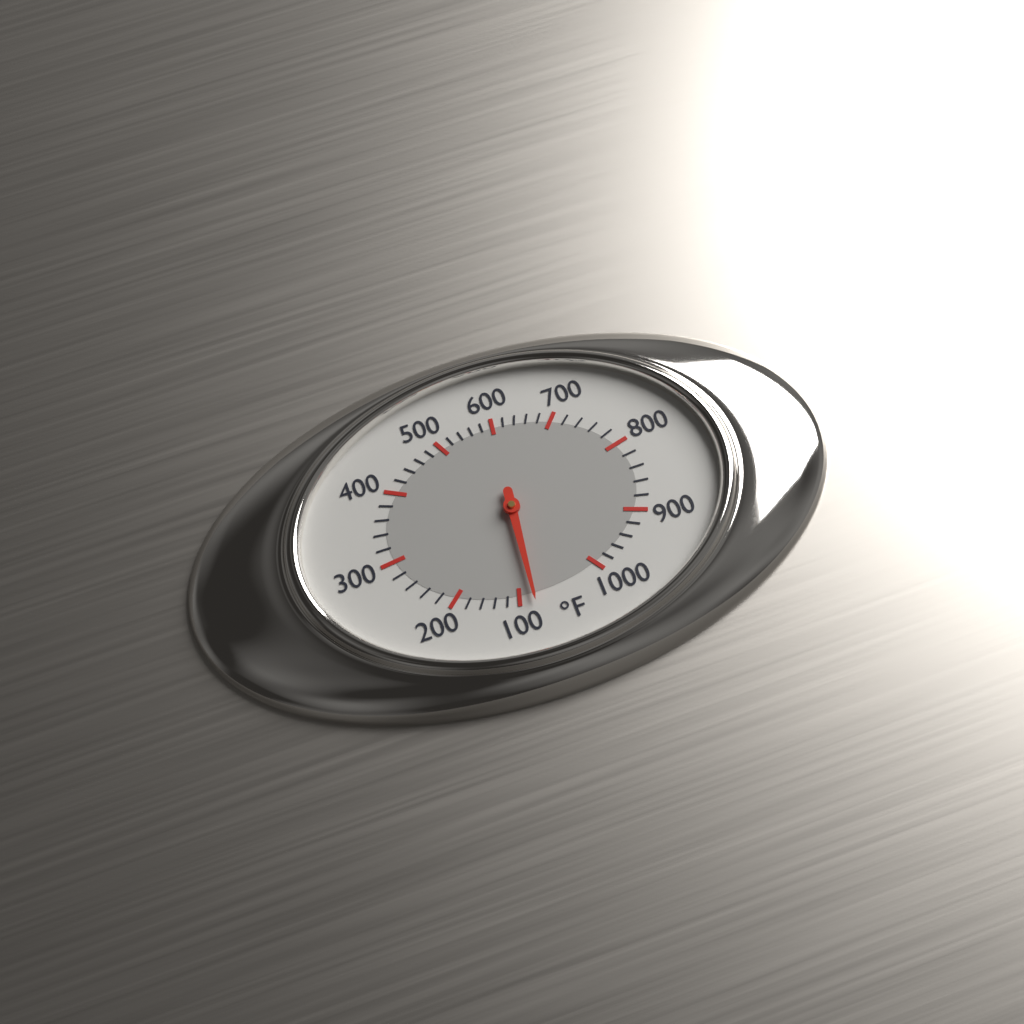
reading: 75 °F
